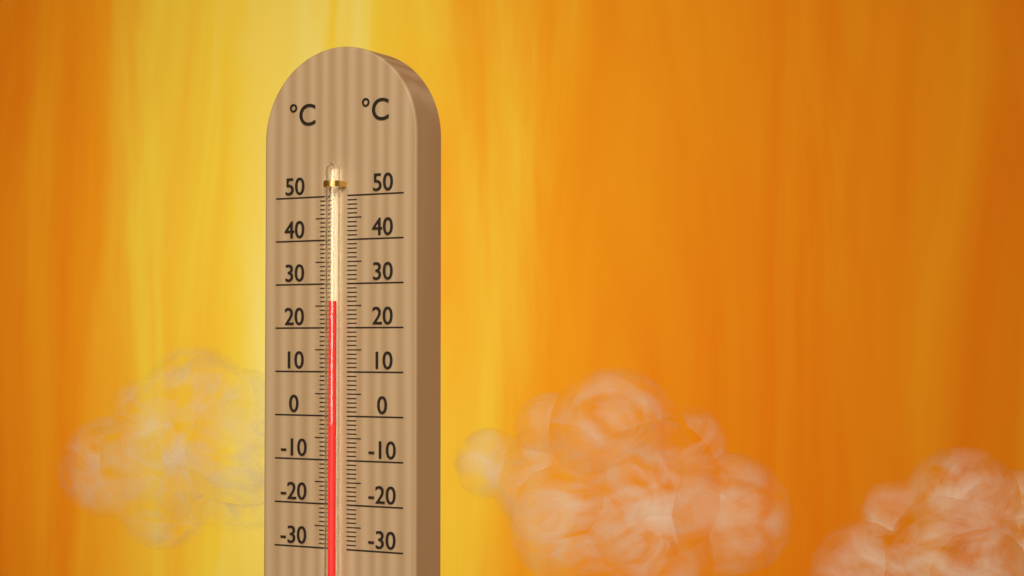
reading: 26 °C
